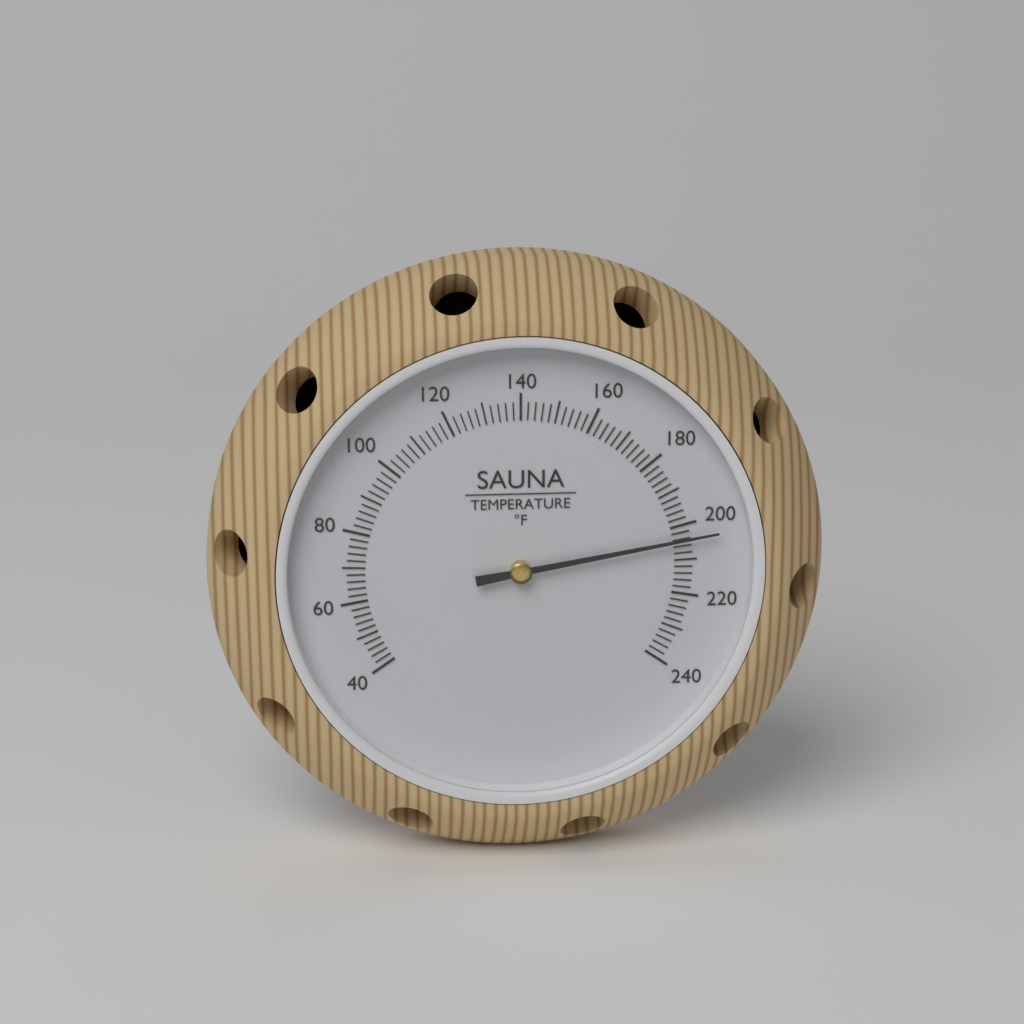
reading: 204 °F
